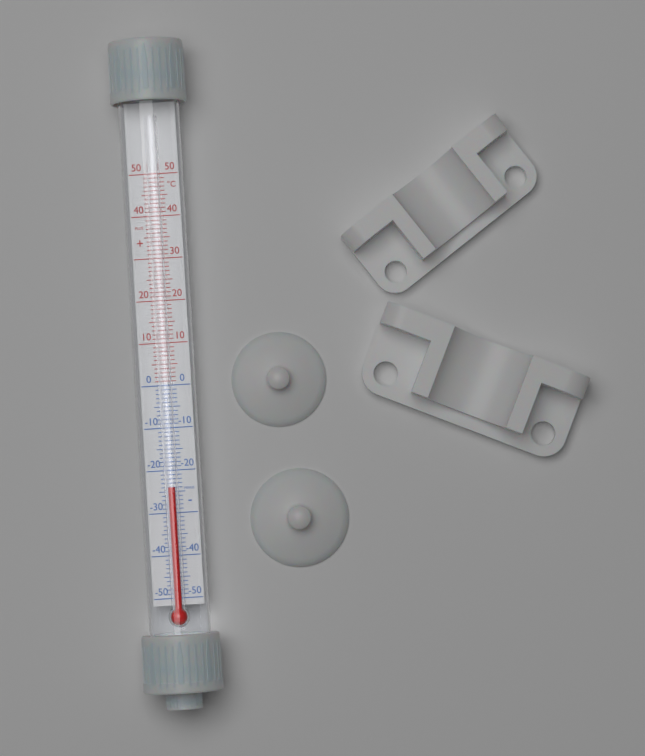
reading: -24 °C
